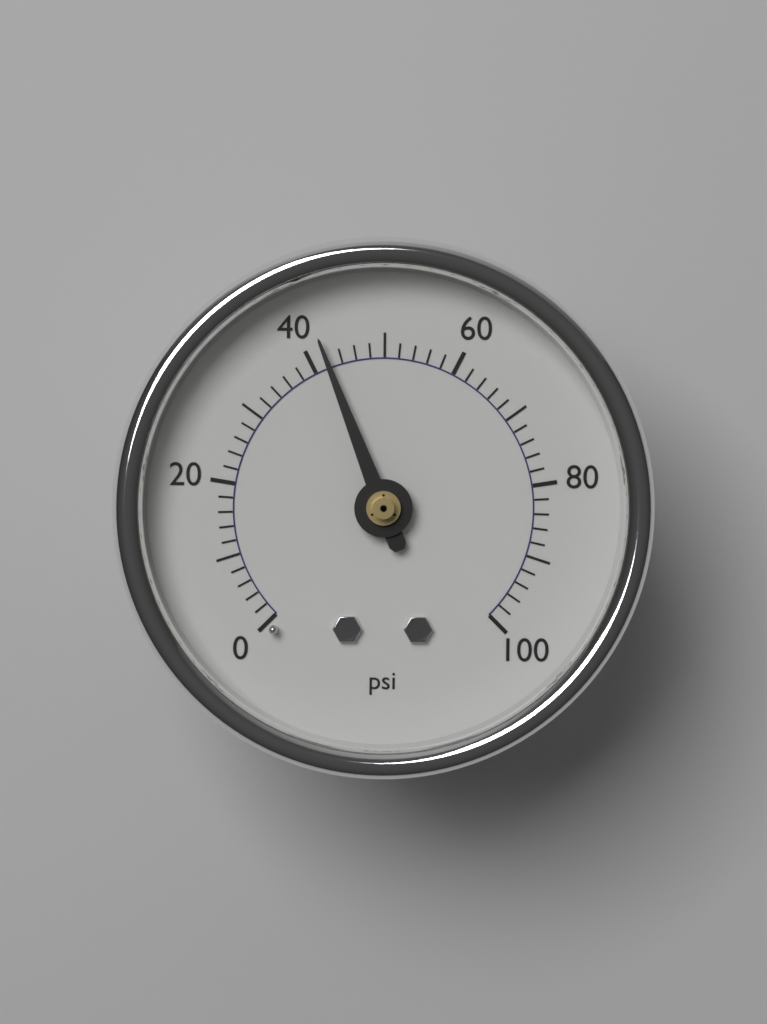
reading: 42 psi
